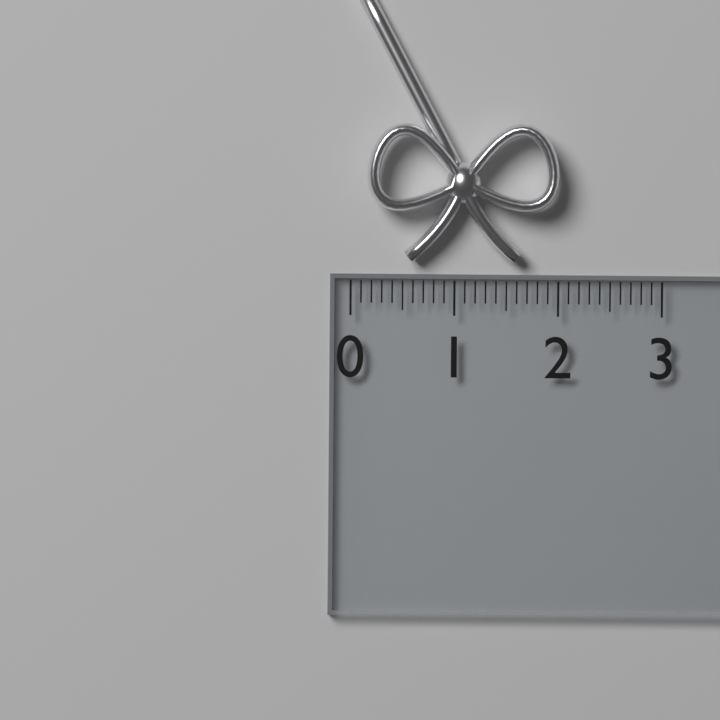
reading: 2.0 (no unit)
